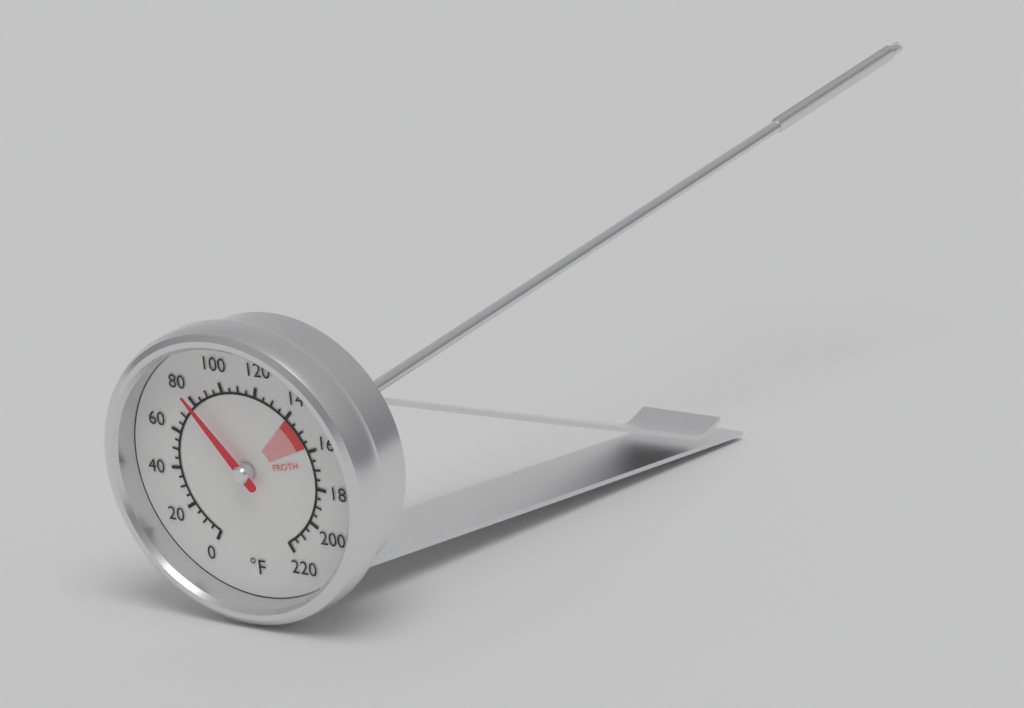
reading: 80 °F
